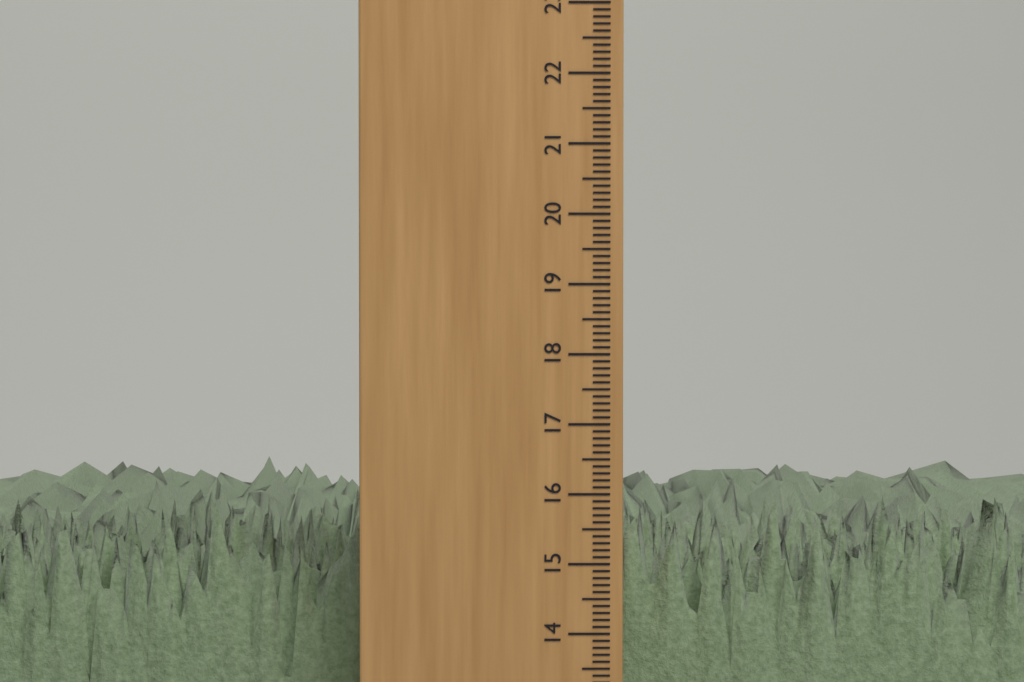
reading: 15.9 cm
